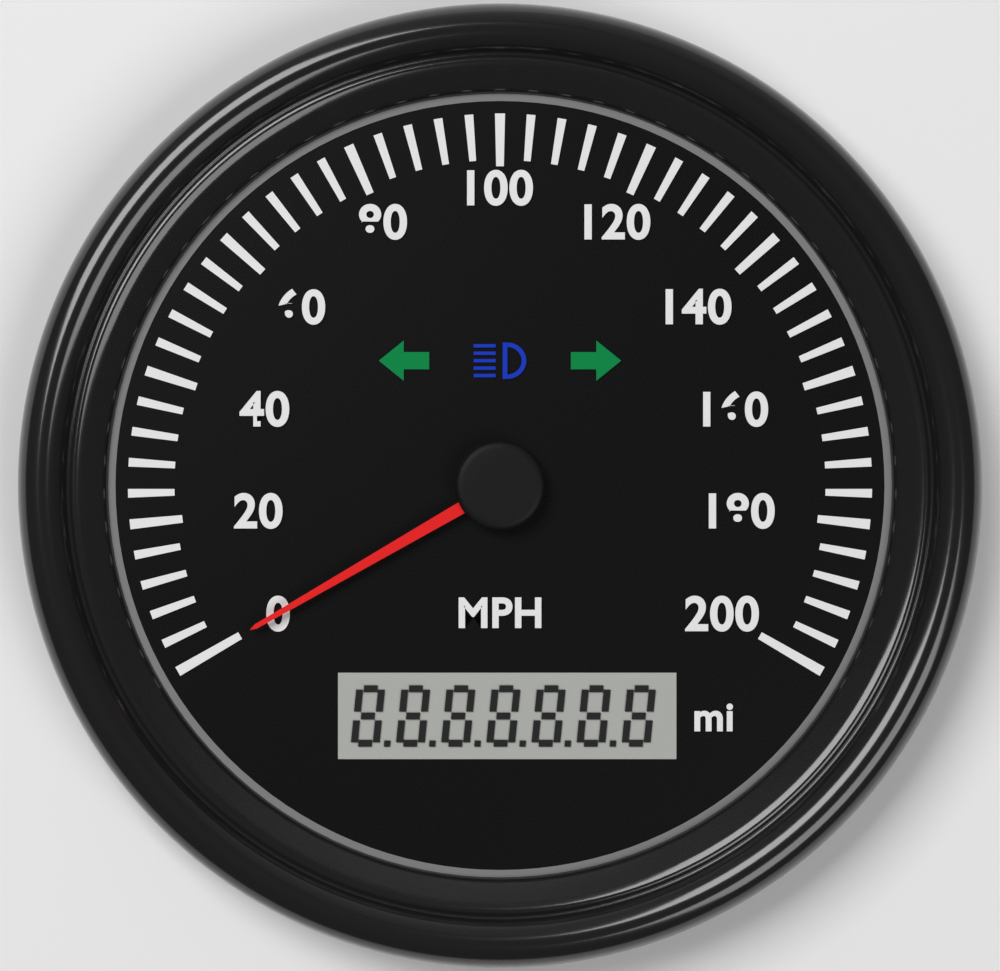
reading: 0 MPH
